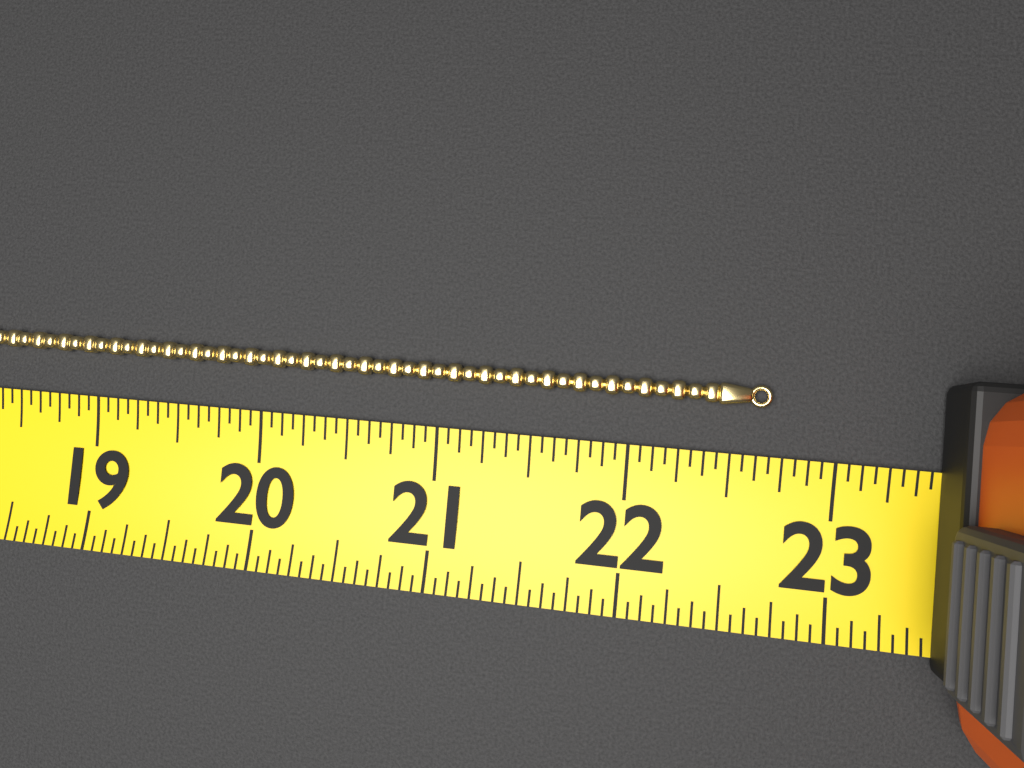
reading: 22.6875 (no unit)
